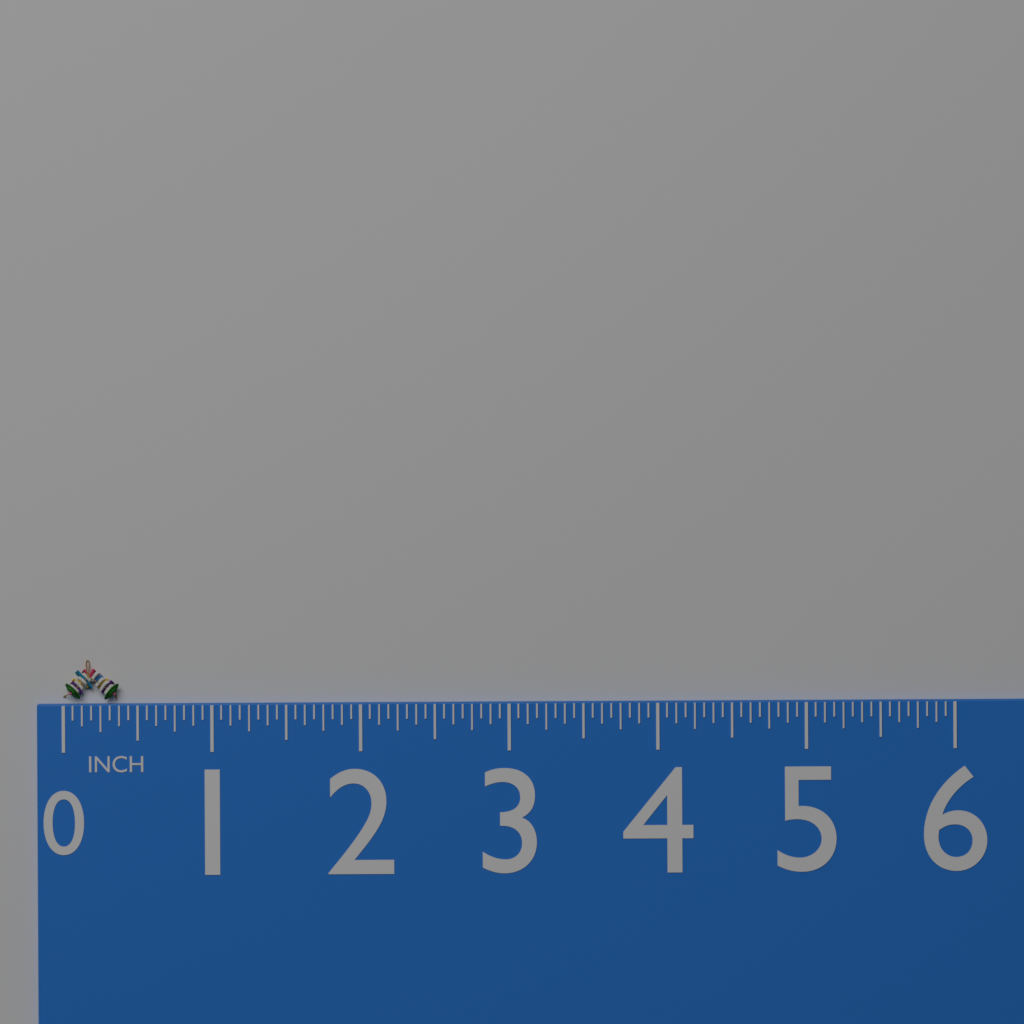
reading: 0.3750 in
